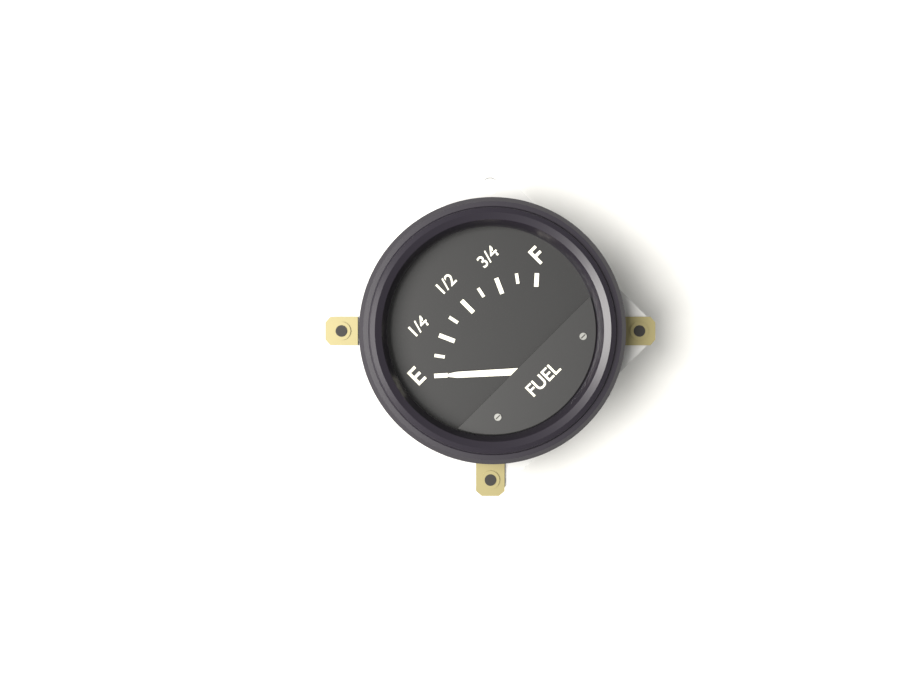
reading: 0.000 (no unit)
